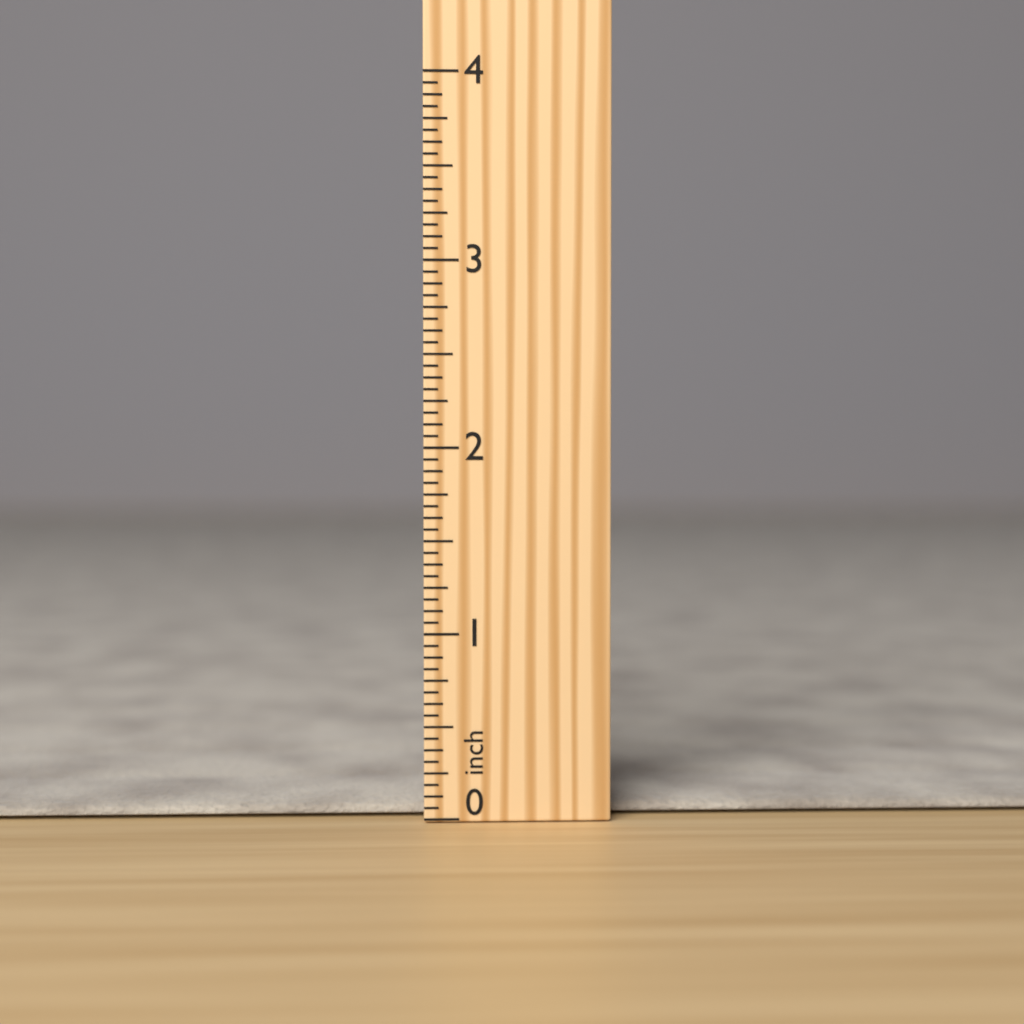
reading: 0.0625 inch
